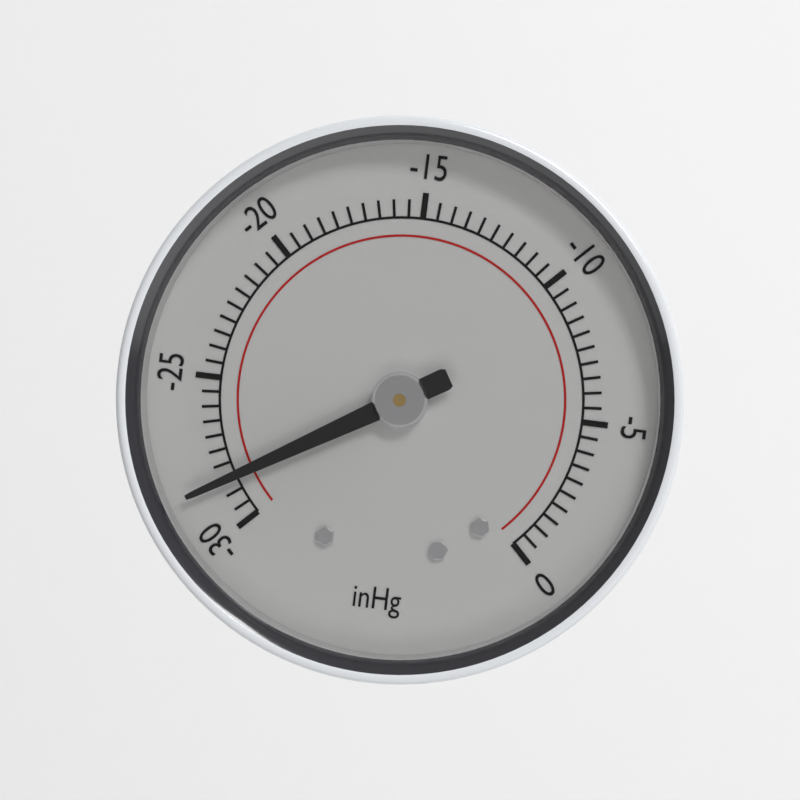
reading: -28.5 inHg
